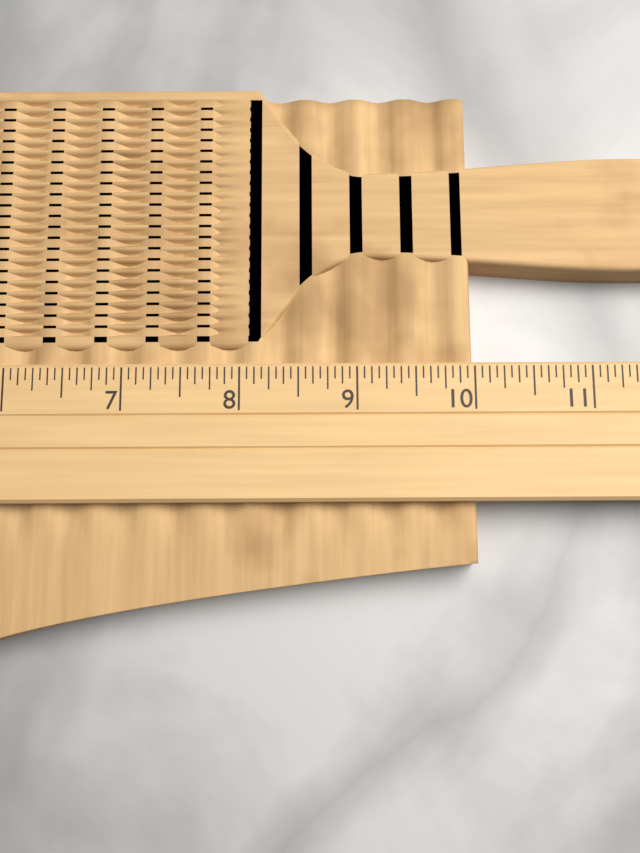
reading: 10.0000 (no unit)
